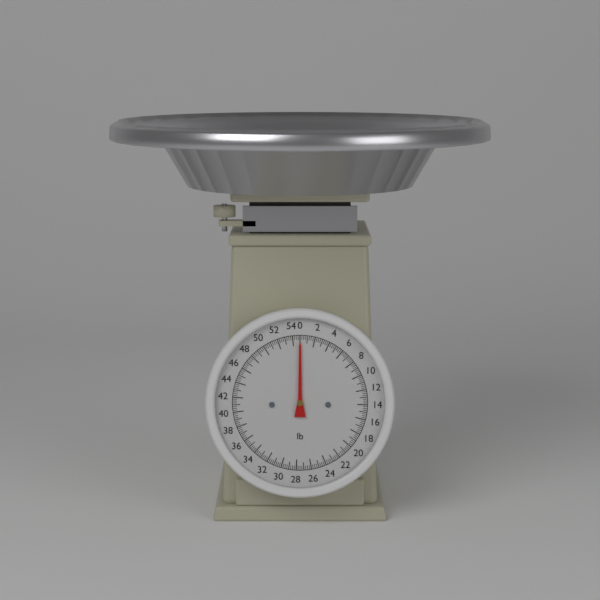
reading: 0.00 lb
